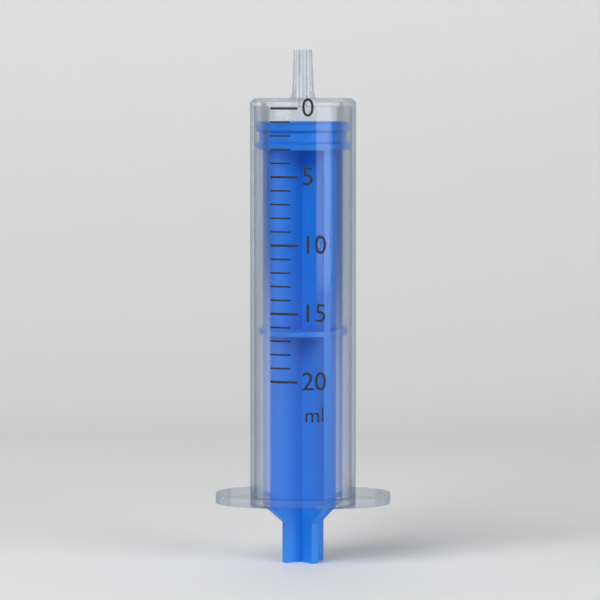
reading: 1 ml
